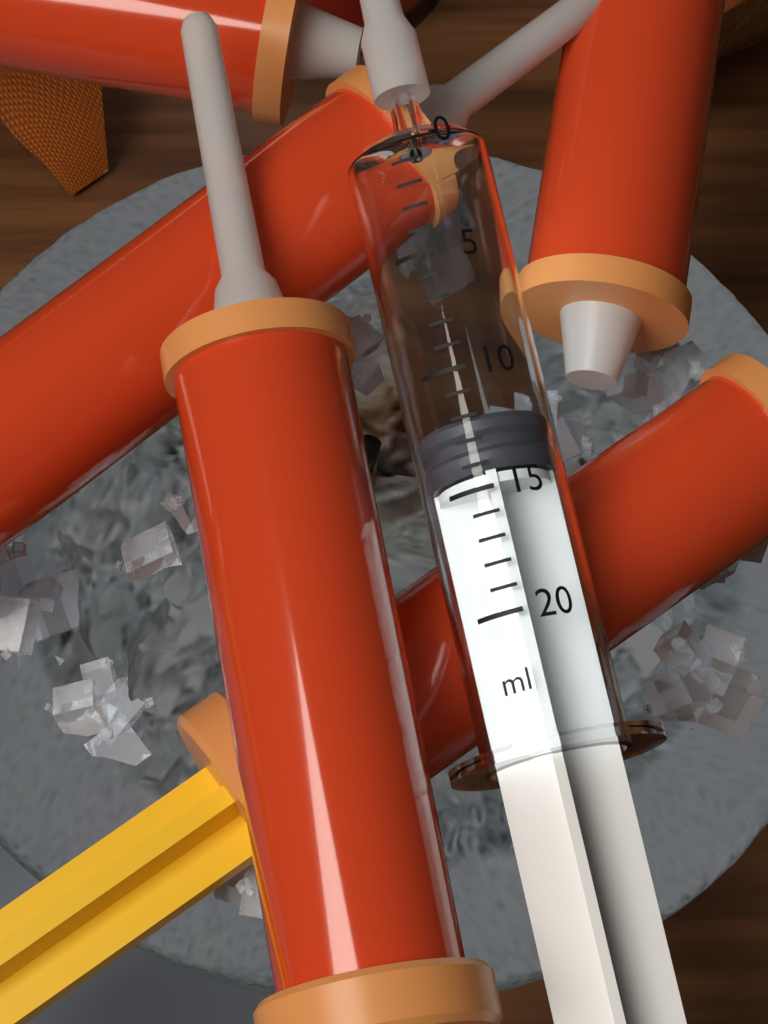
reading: 12 ml
